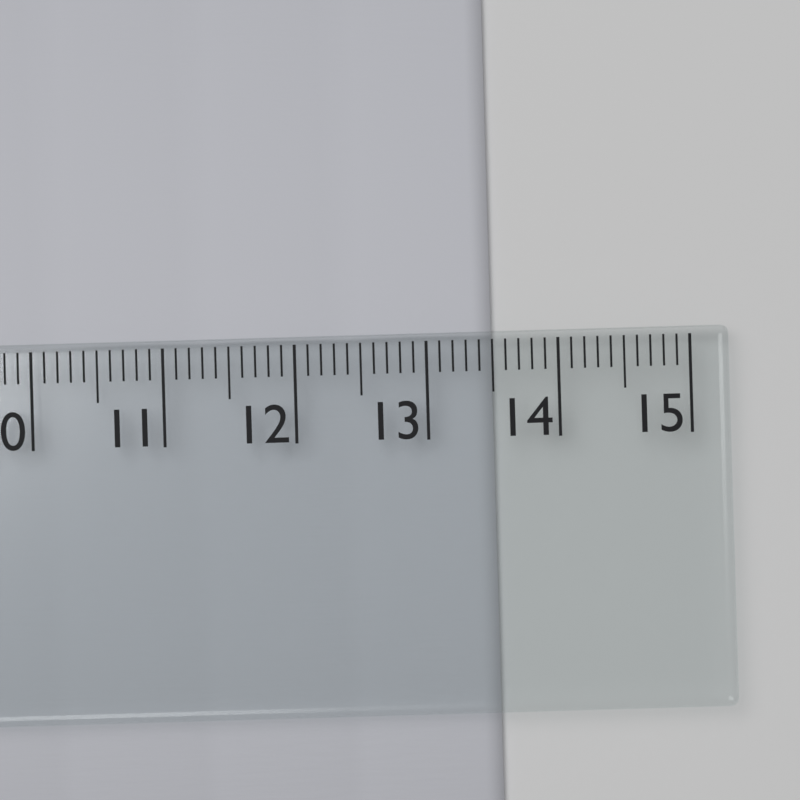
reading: 13.5 cm
